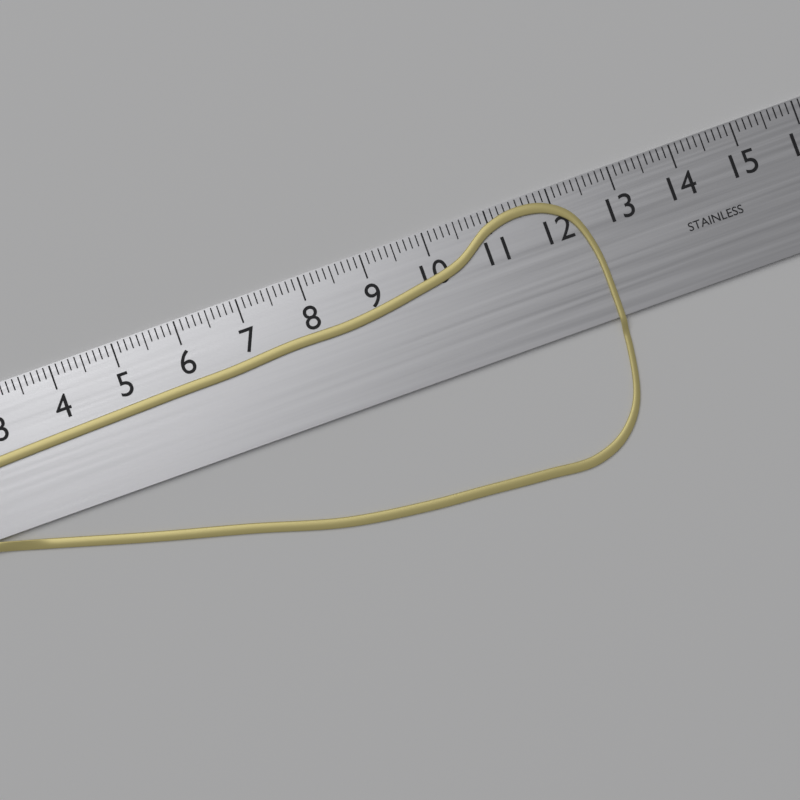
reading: 12.5 cm
